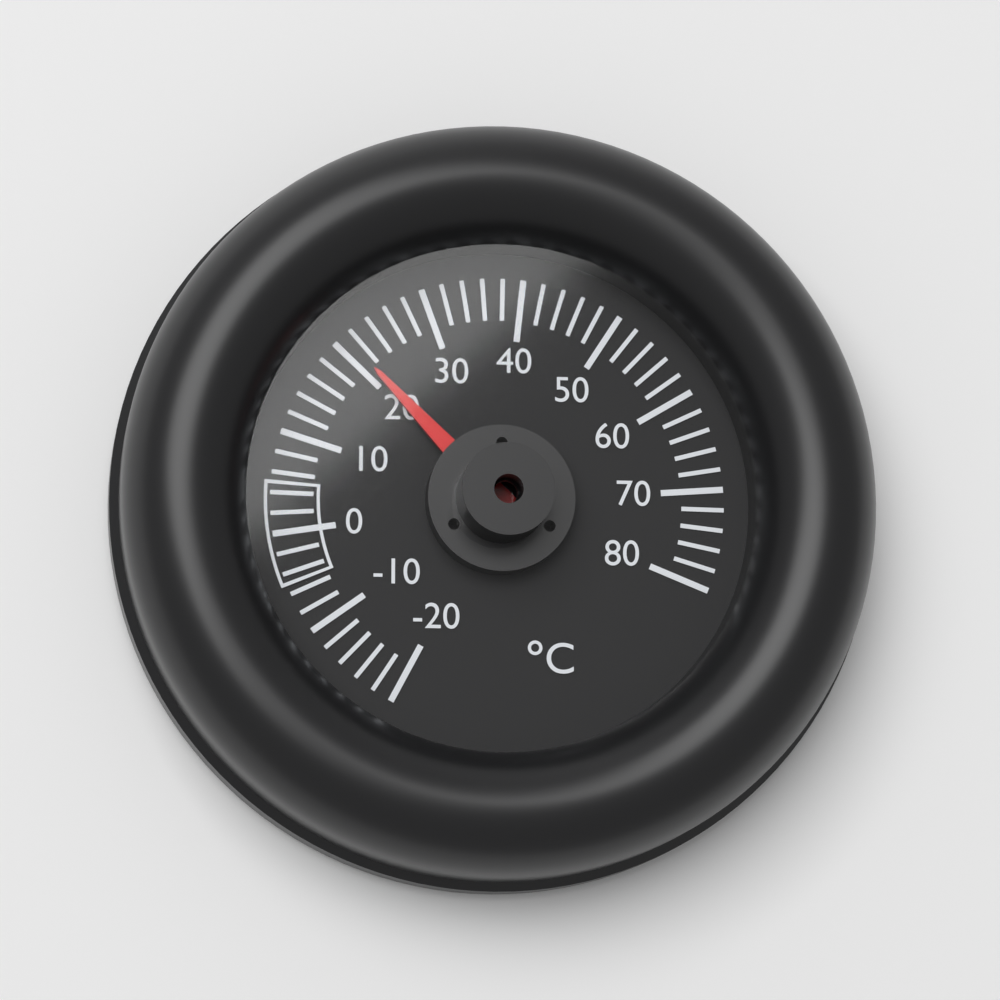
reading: 21 °C
